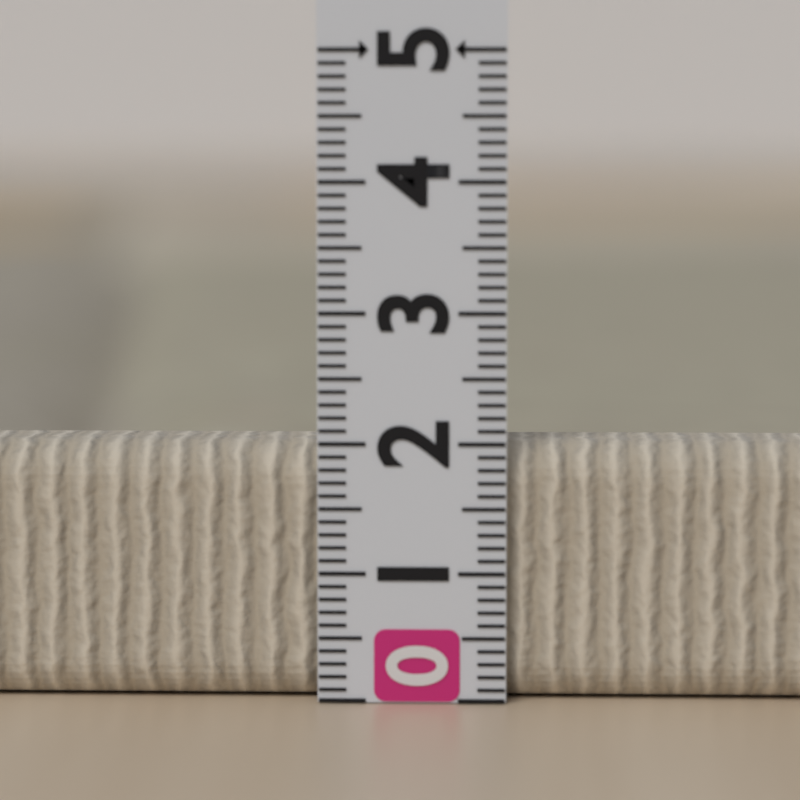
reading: 2.0 (no unit)
